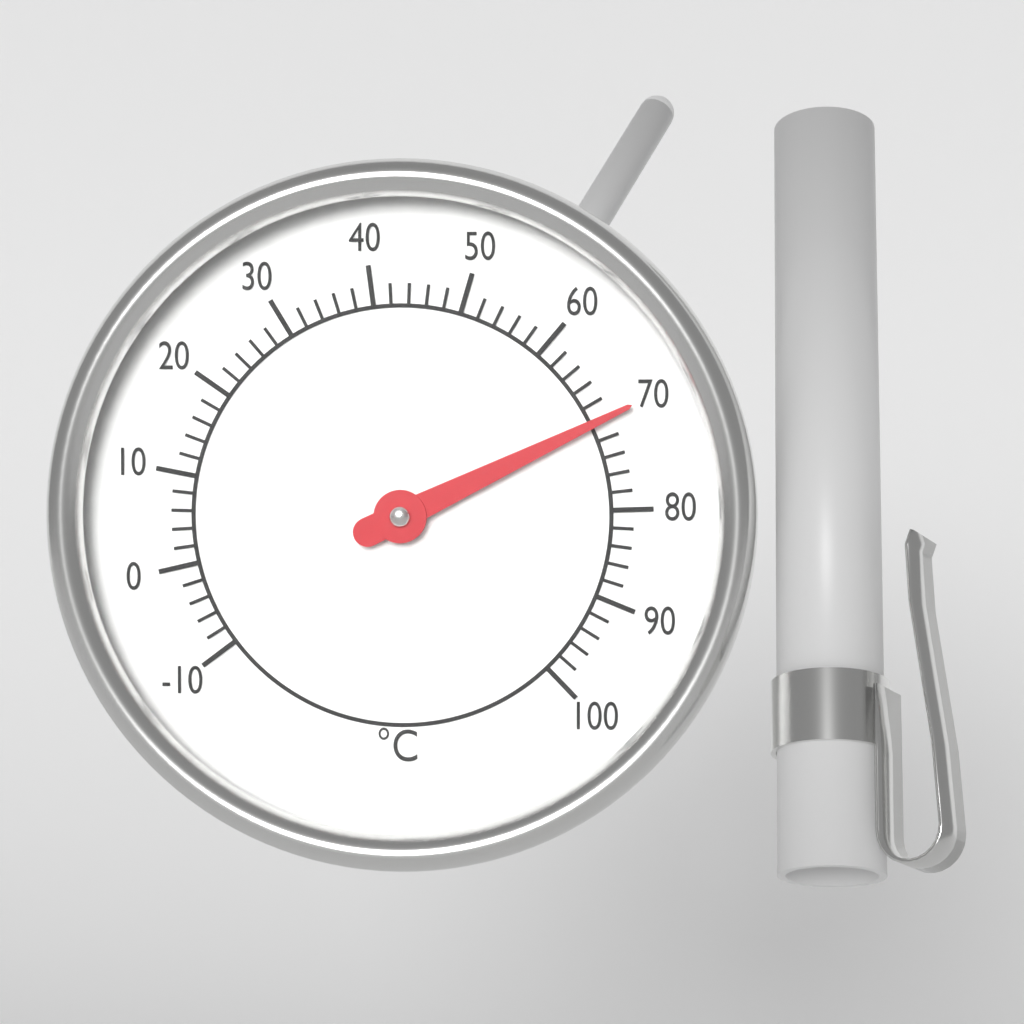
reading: 70 °C
